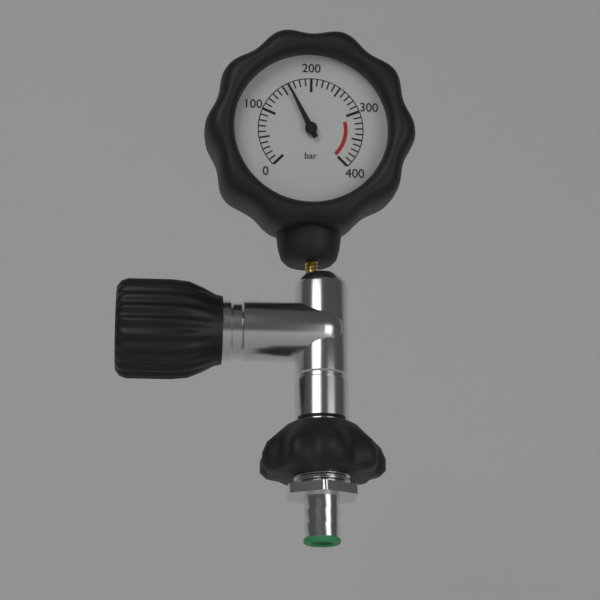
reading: 160 bar
